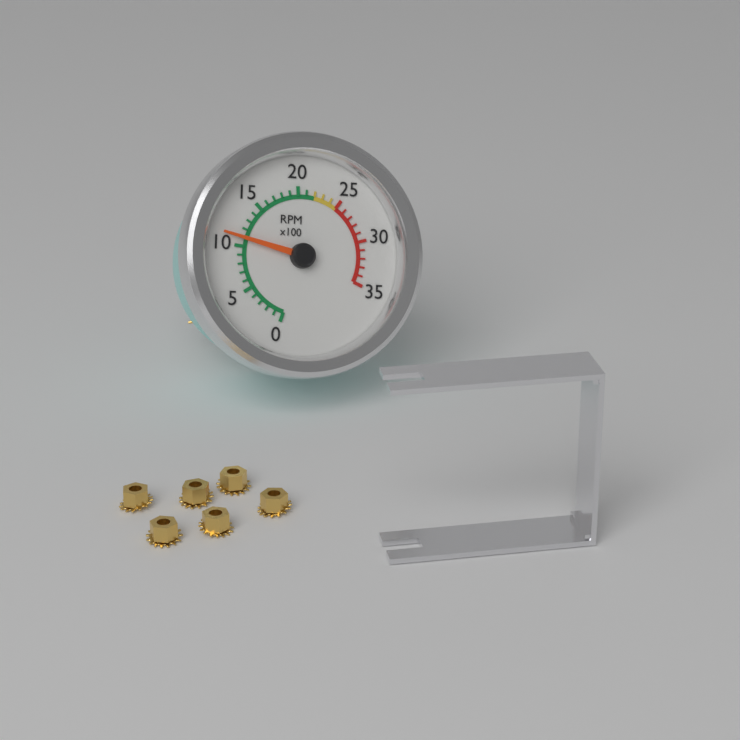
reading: 1100 RPM
